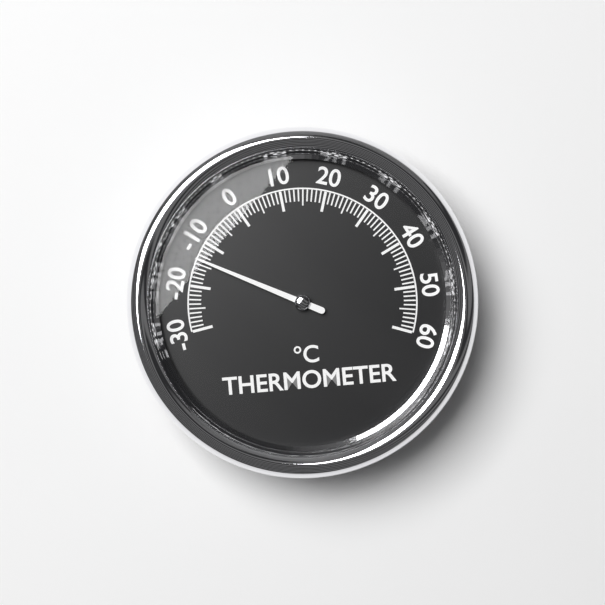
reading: -14 °C
